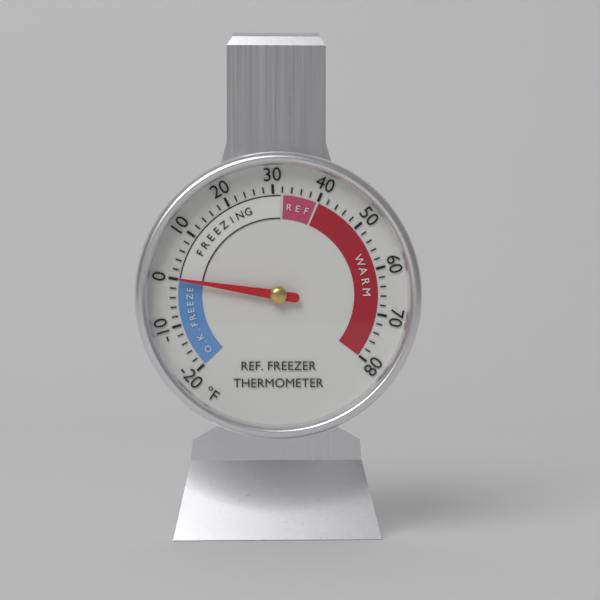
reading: 0 °F
